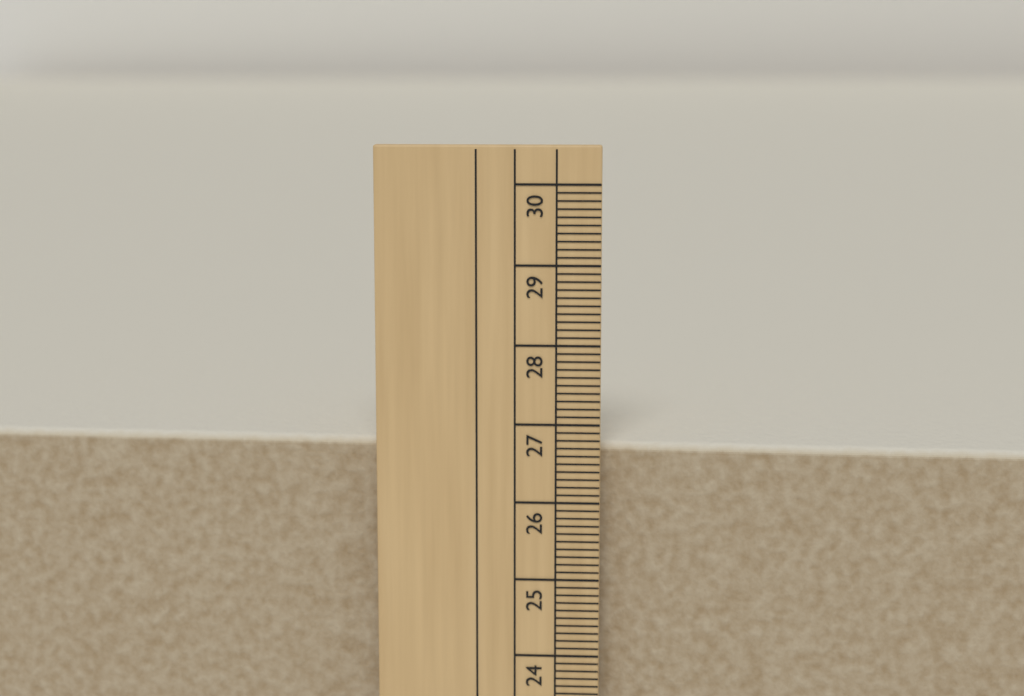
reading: 26.7 cm
